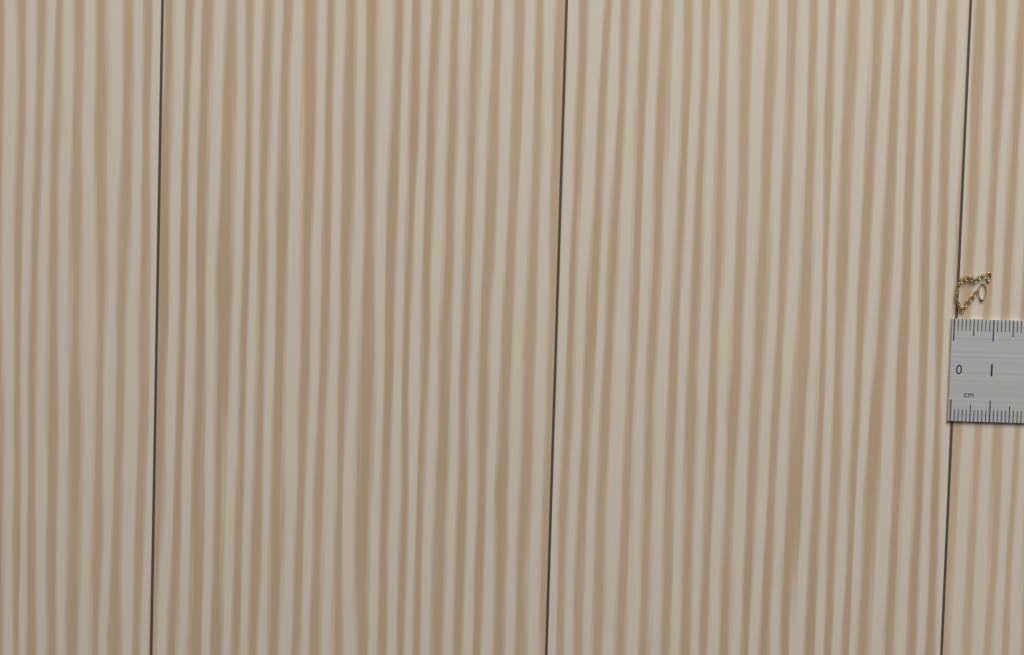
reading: 0.9 cm
